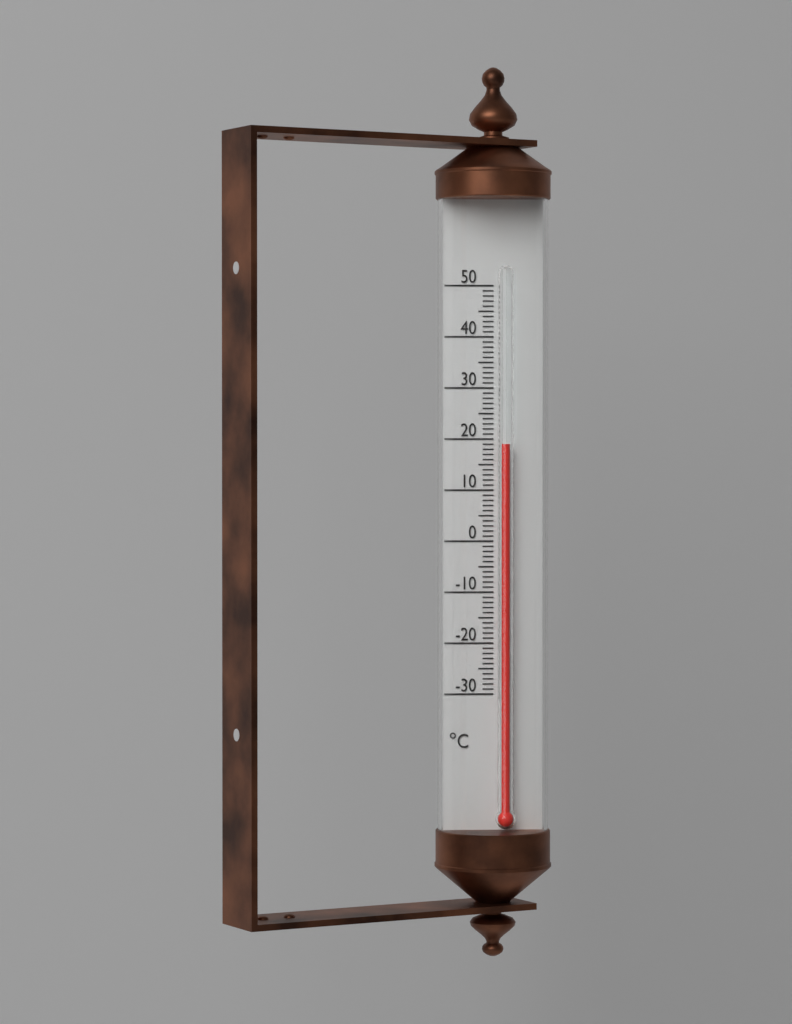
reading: 19 °C
